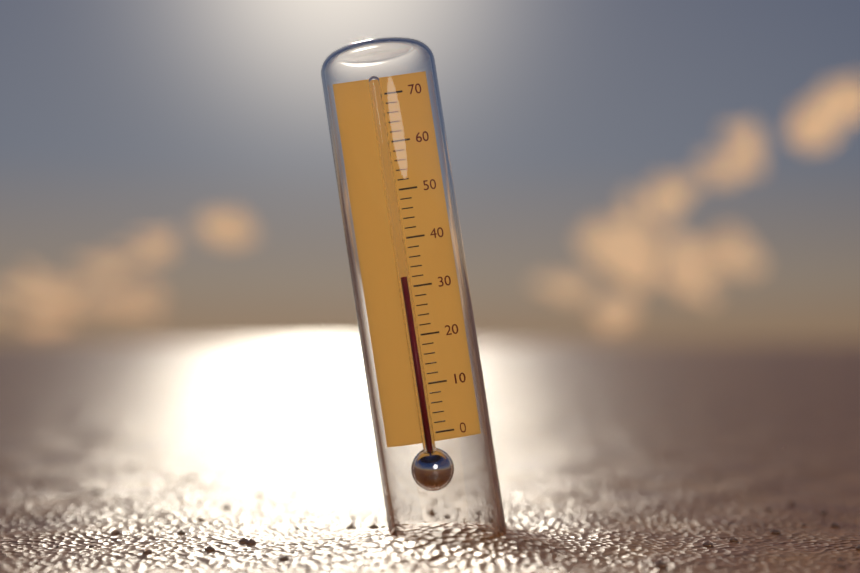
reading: 32 (no unit)
